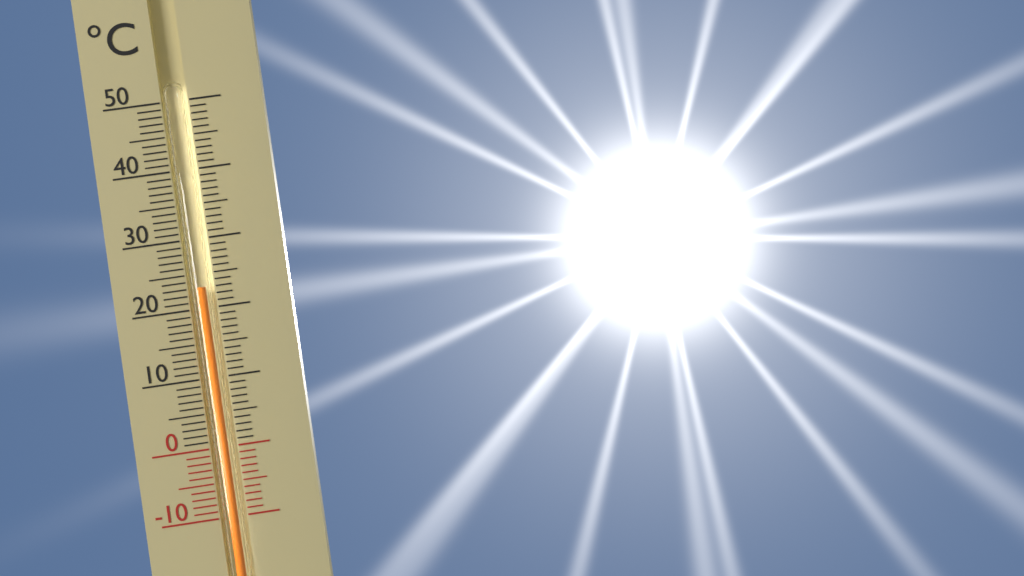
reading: 23 °C
